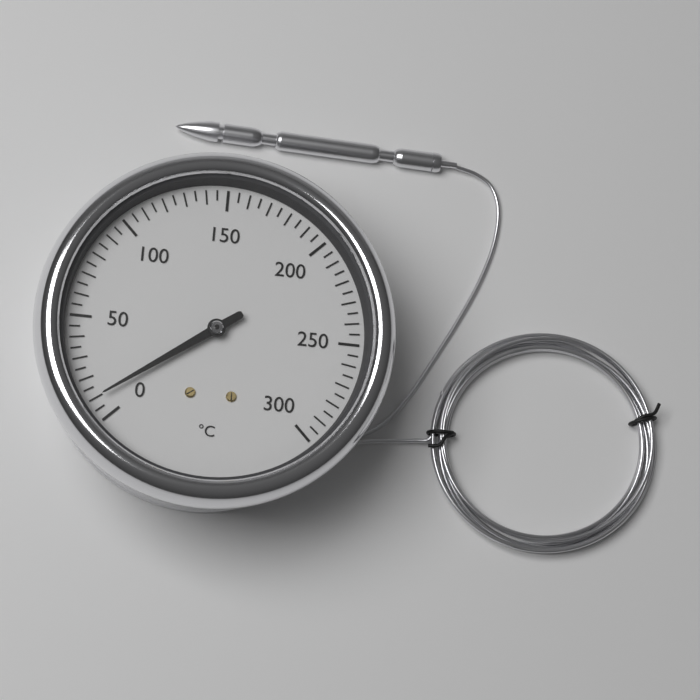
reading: 10 °C
